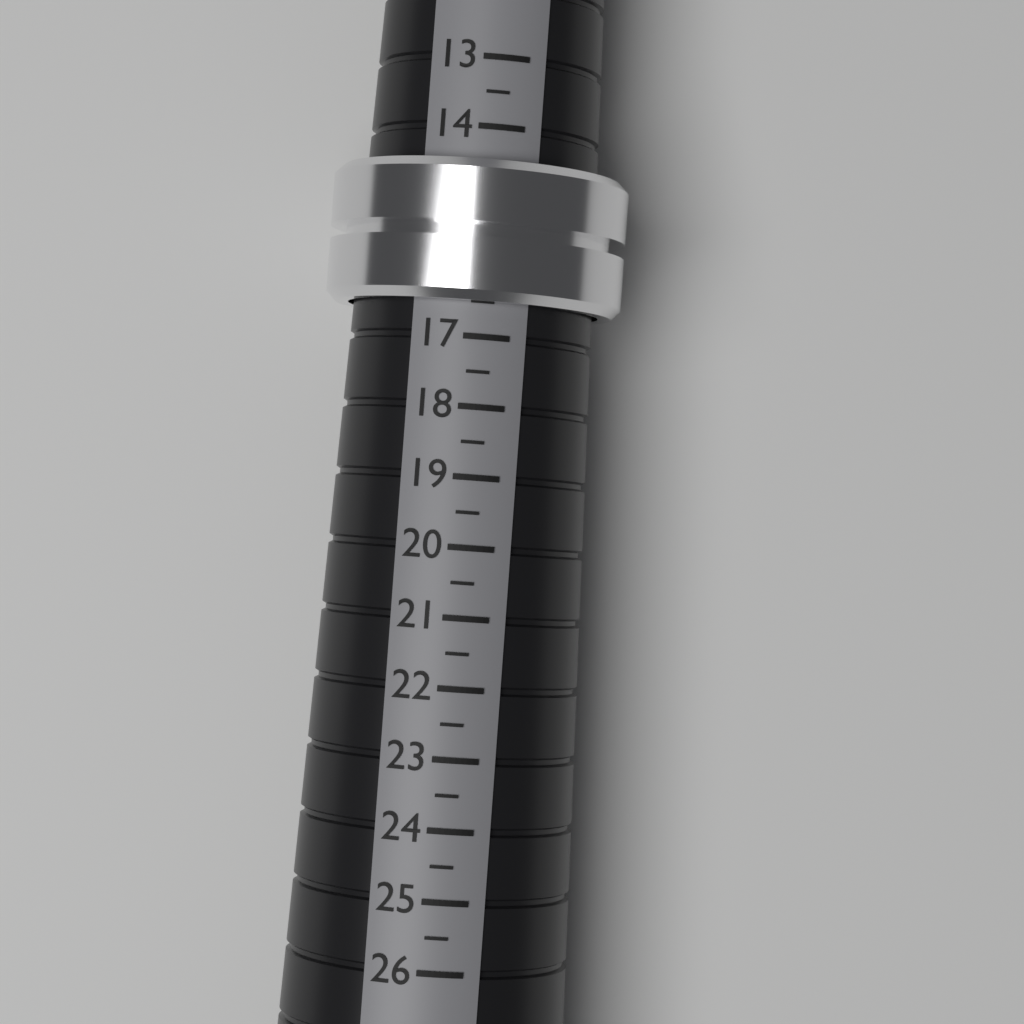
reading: 16.5 (no unit)
